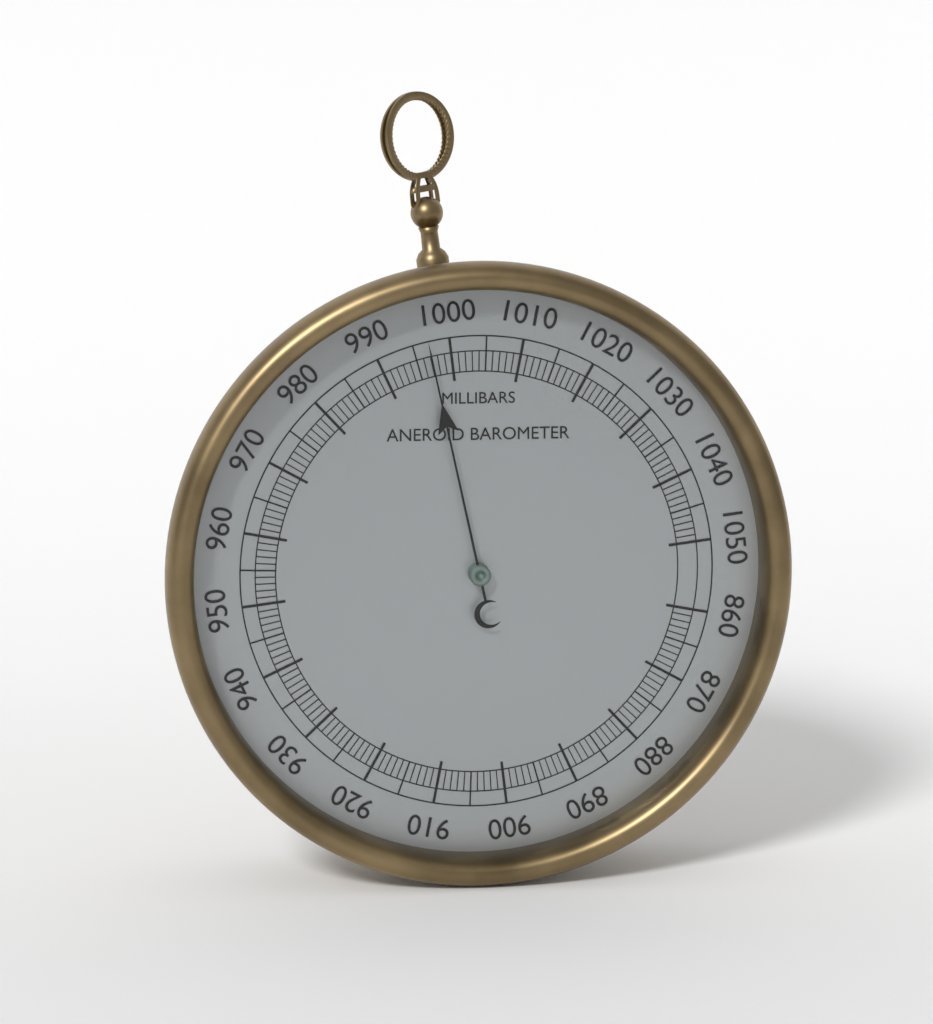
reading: 997 mbar
